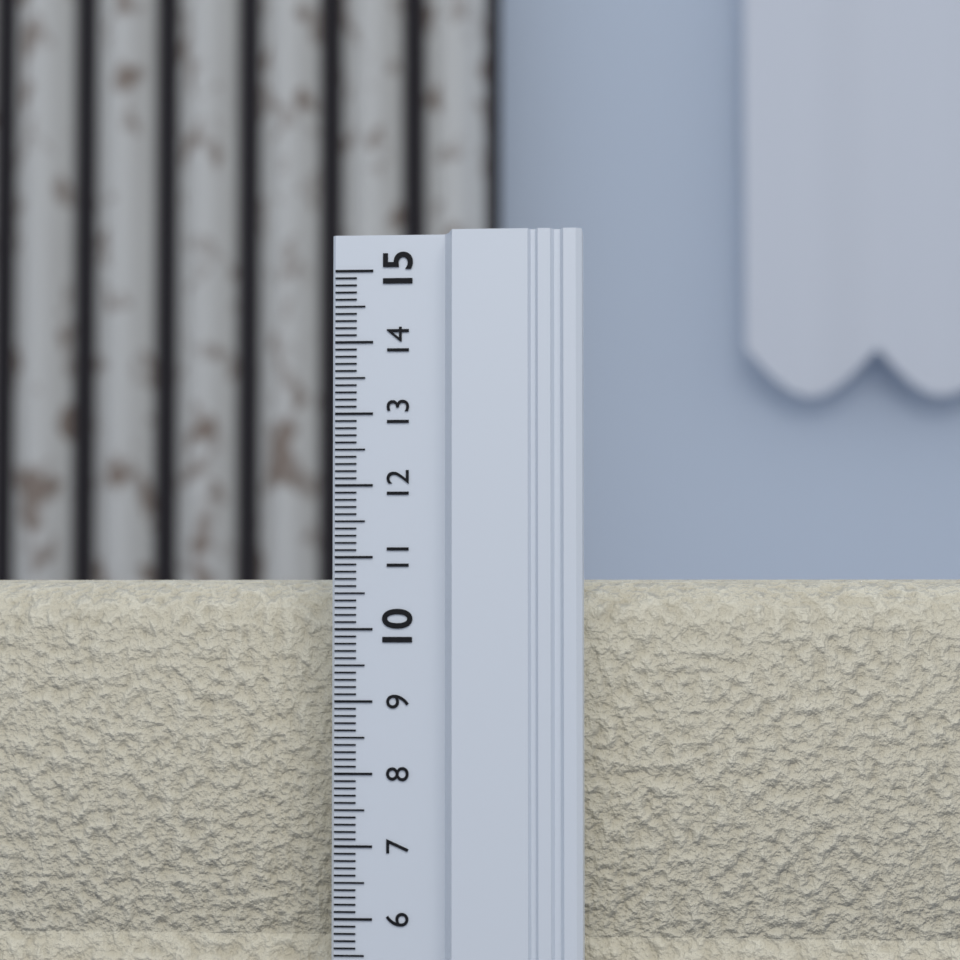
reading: 10.7 (no unit)
